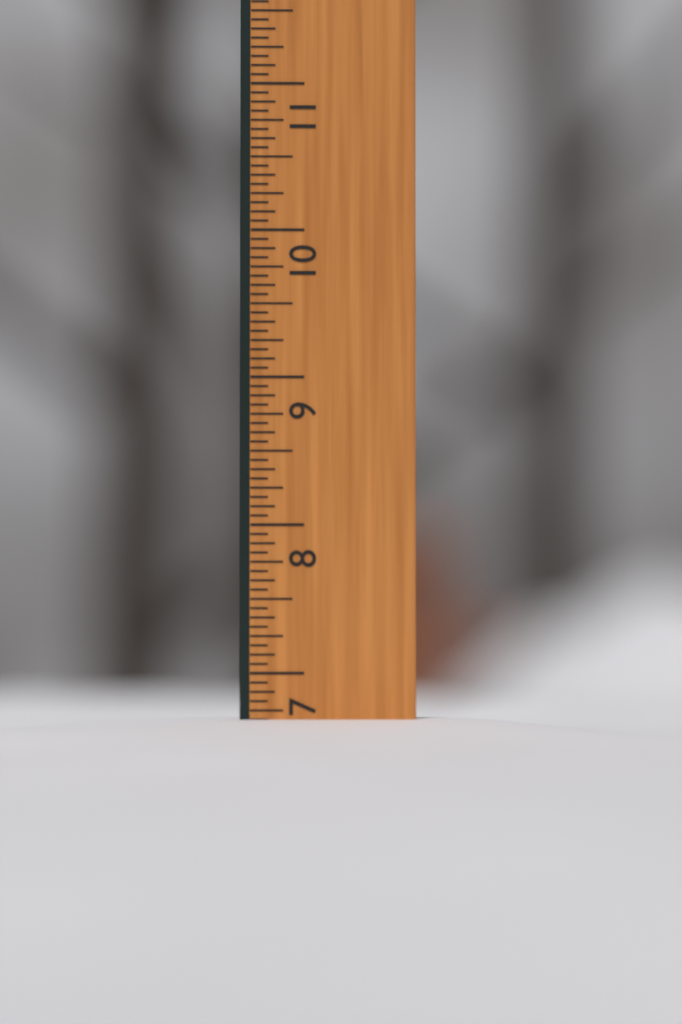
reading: 6.6875 in
